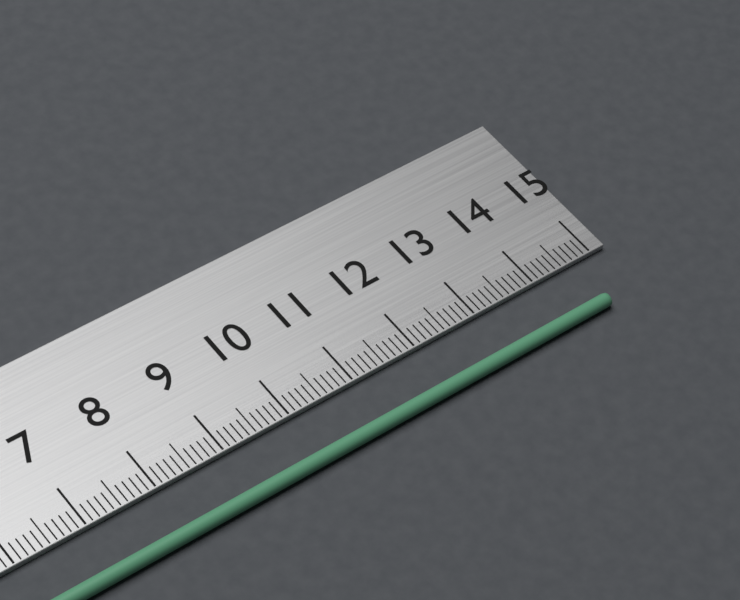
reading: 14.7 cm
